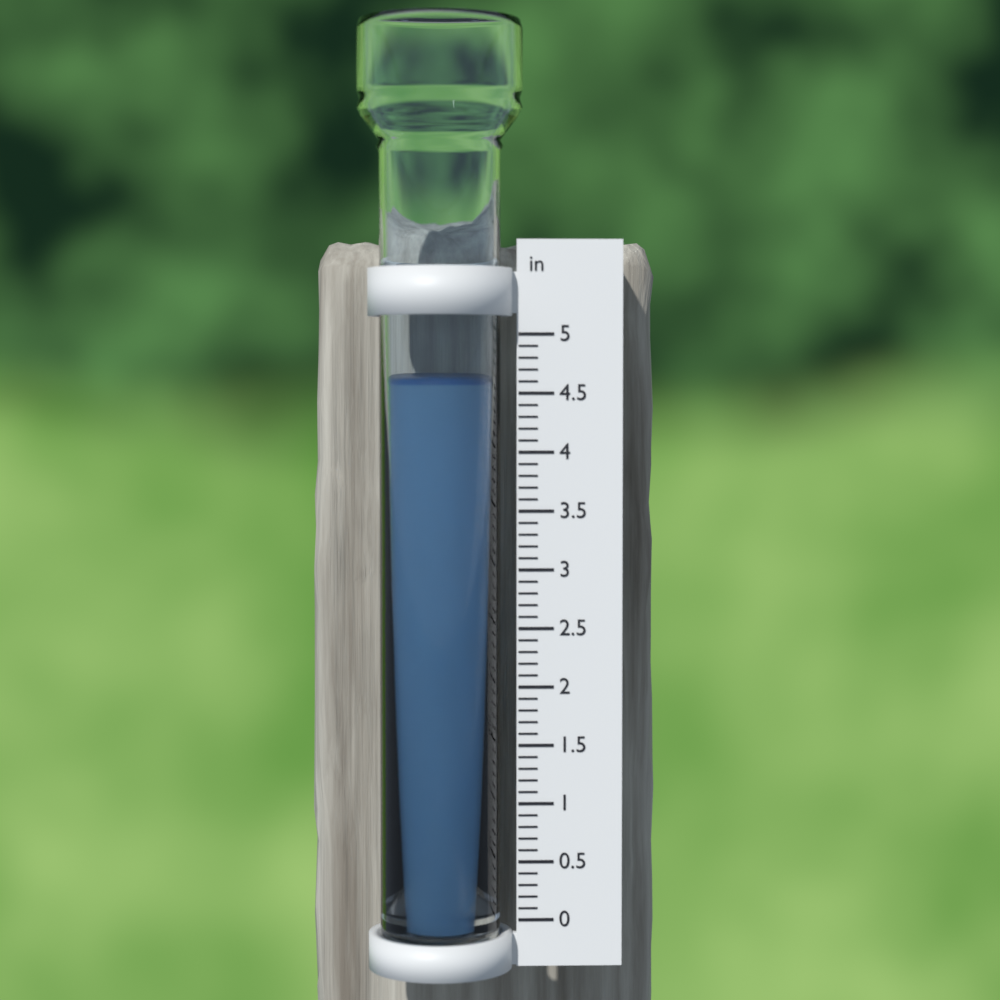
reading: 4.6 in
